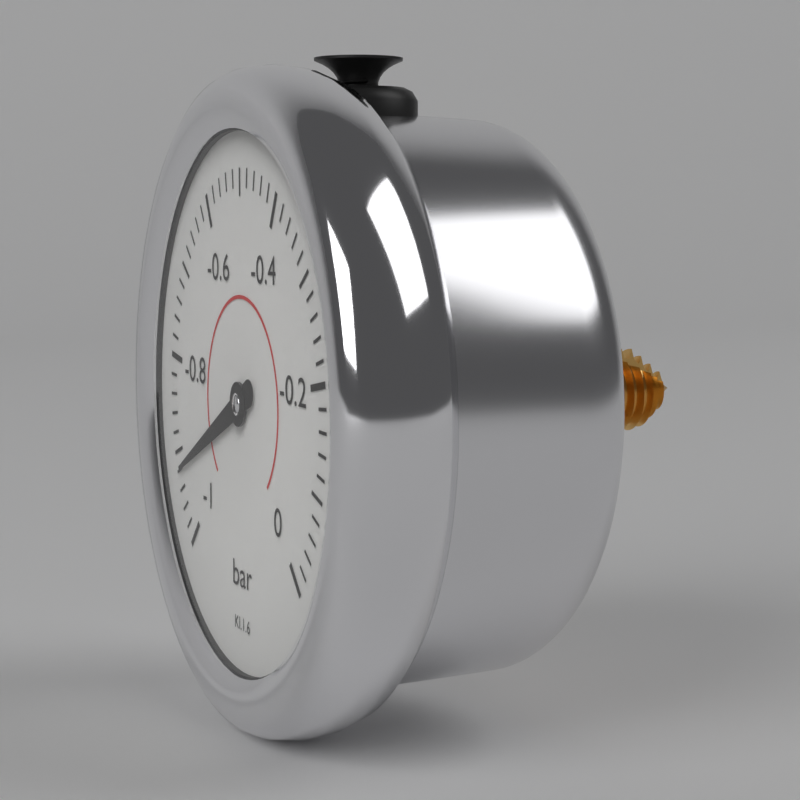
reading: -0.92 bar
